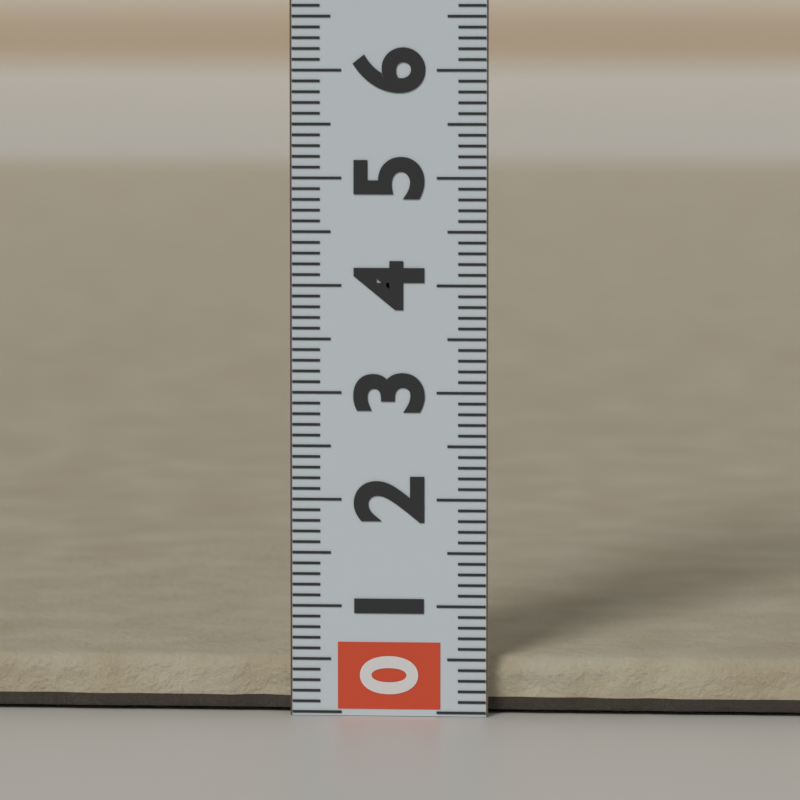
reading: 0.5 (no unit)
